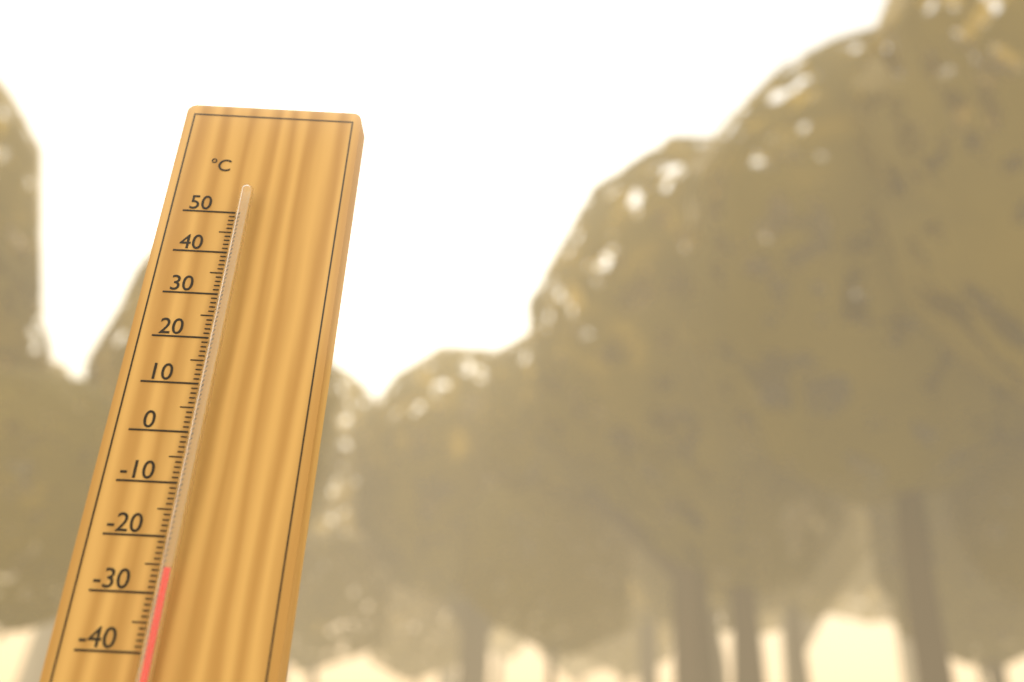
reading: -26 °C
